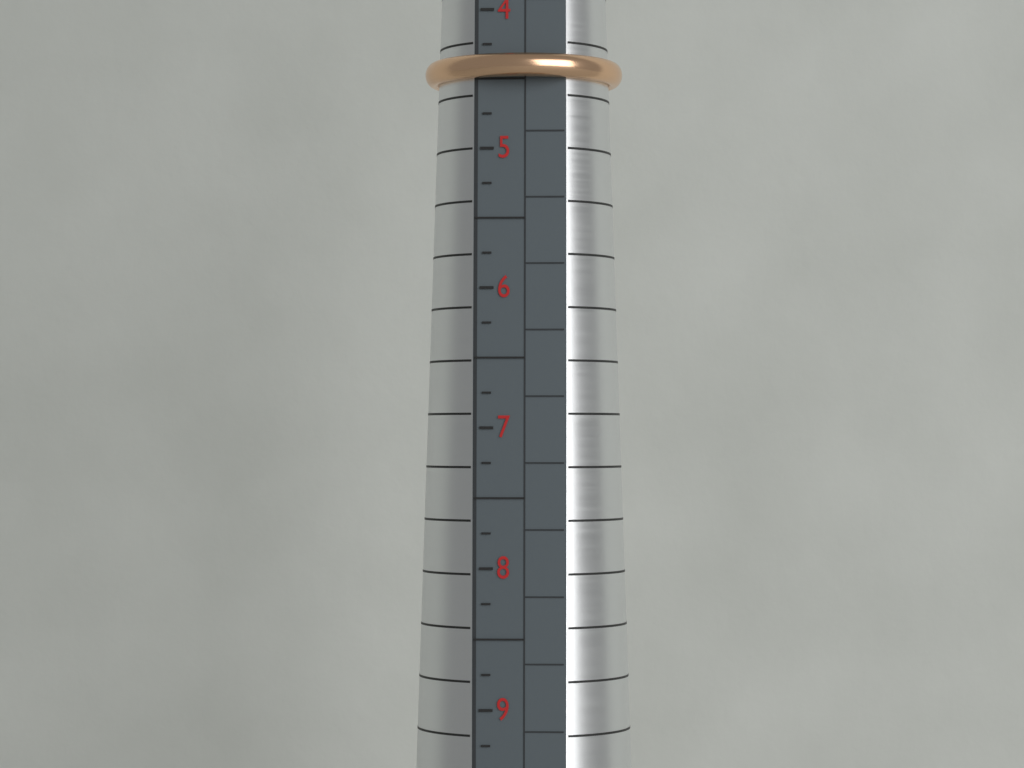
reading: 4.50 (no unit)
